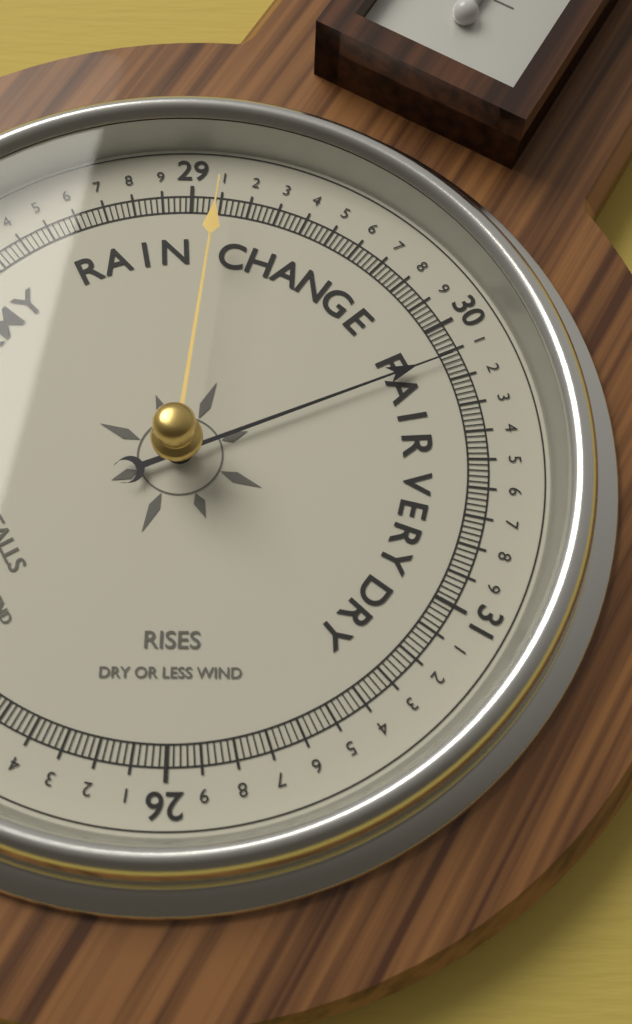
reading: 30.12 (no unit)
